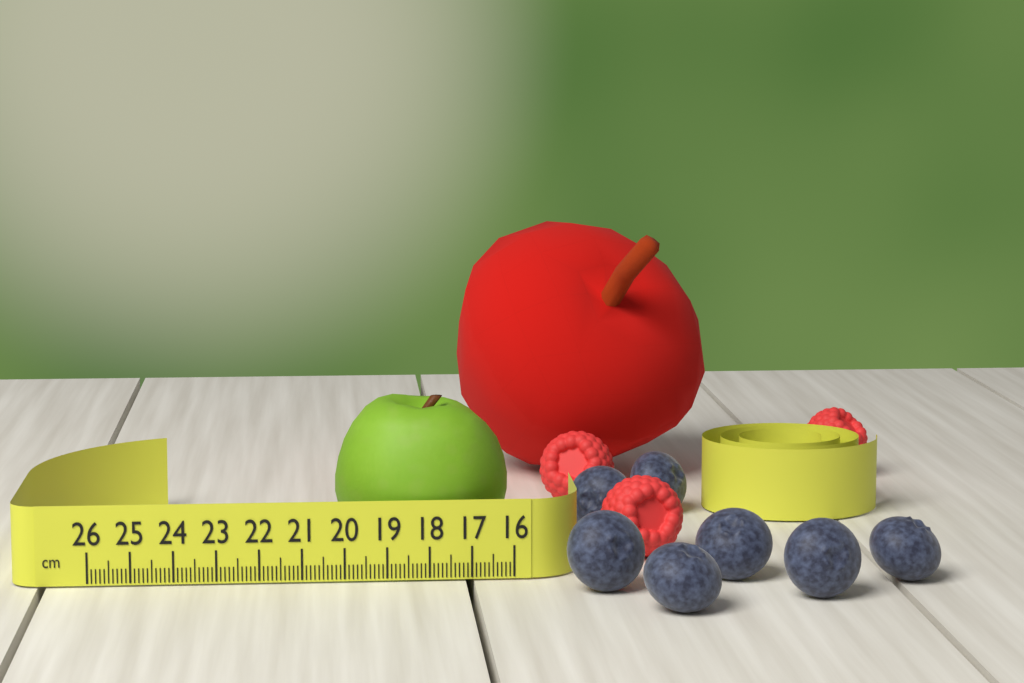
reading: 20.2 cm
